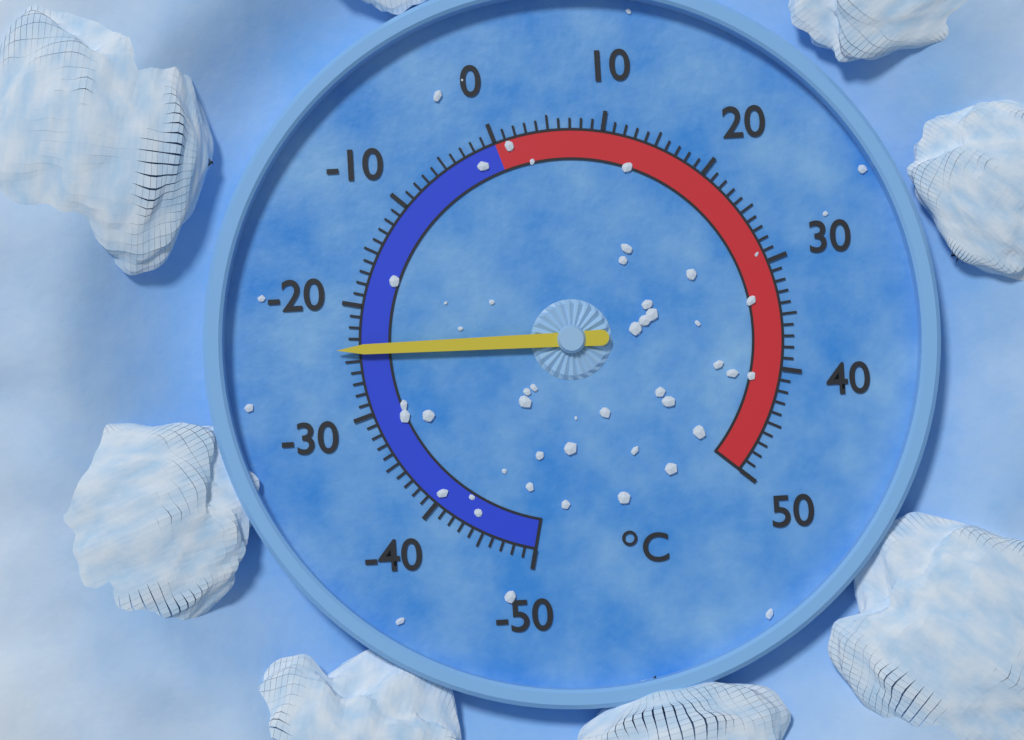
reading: -24 °C
